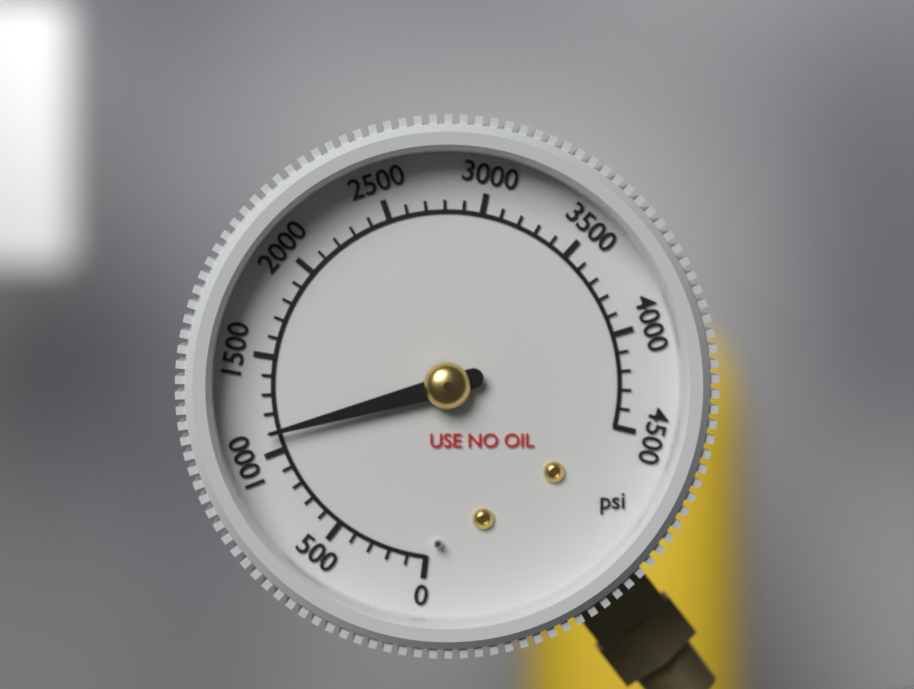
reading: 1100 psi
